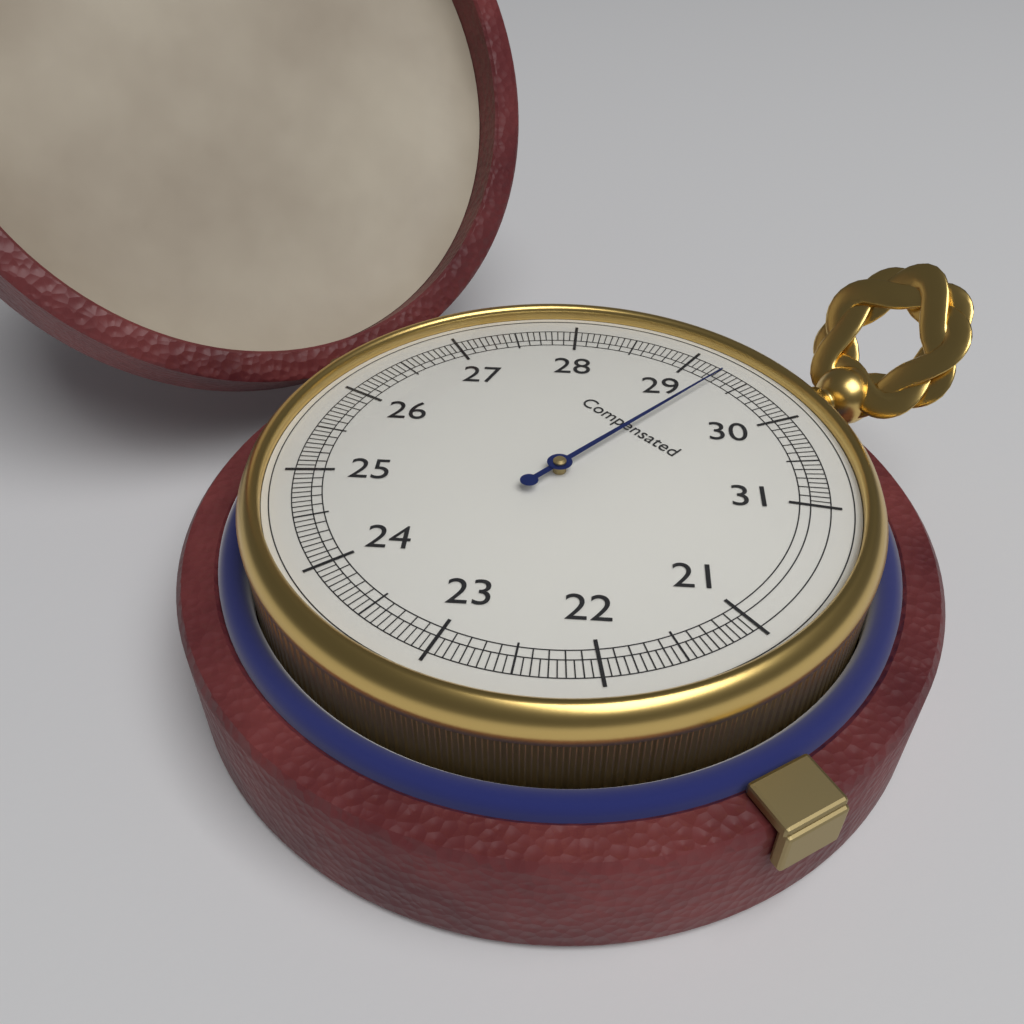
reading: 29.30 (no unit)
